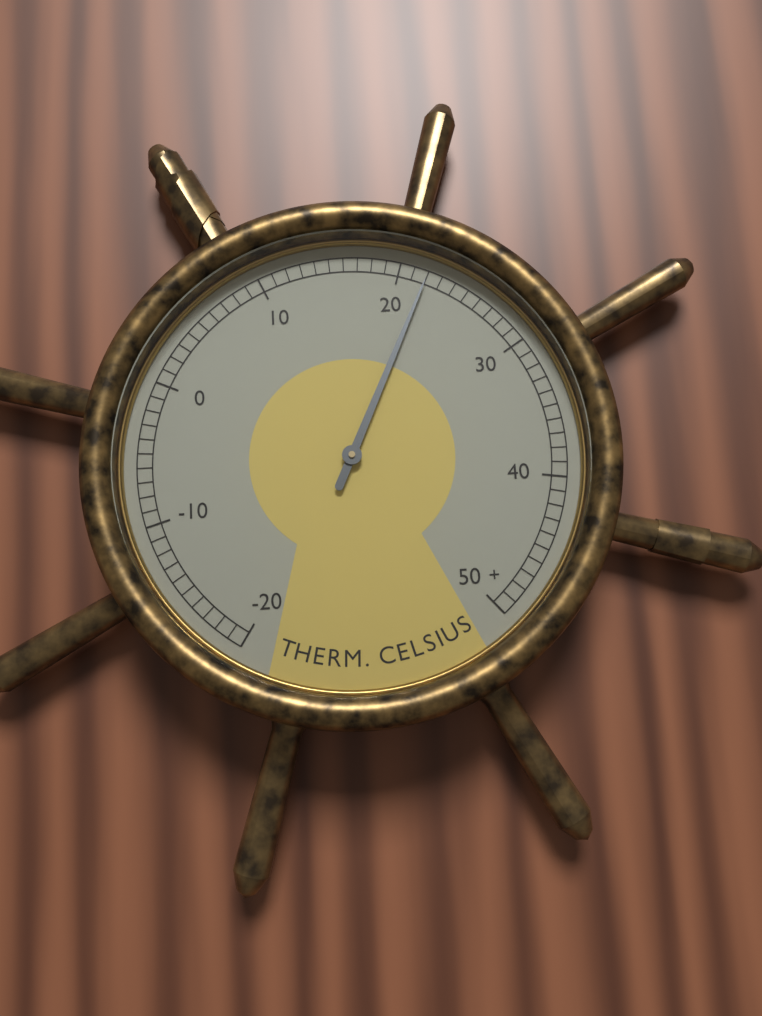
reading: 22 °C
